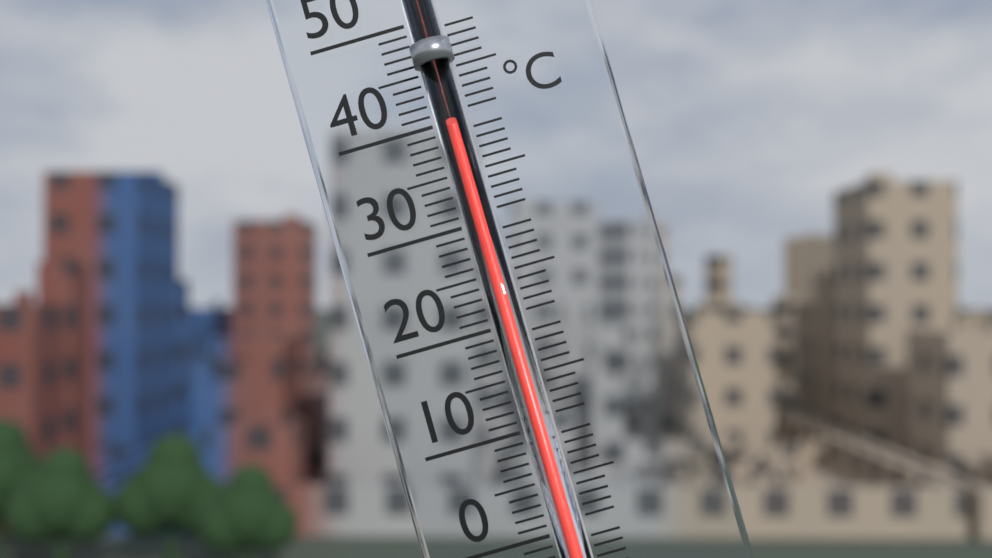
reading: 39 °C
